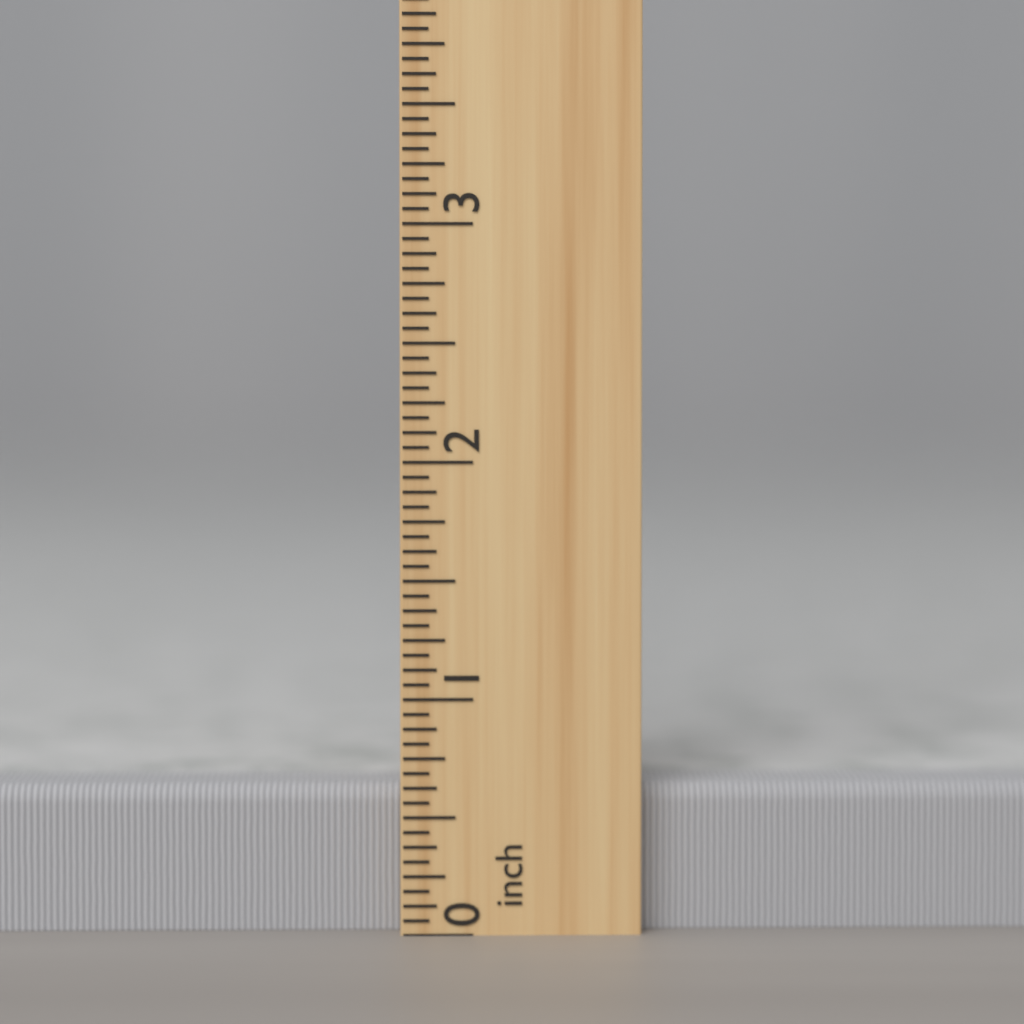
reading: 0.6250 inch
